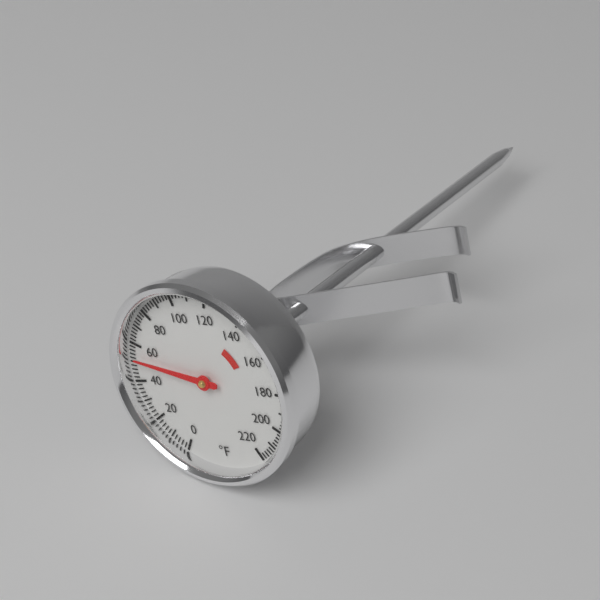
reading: 52 °F
